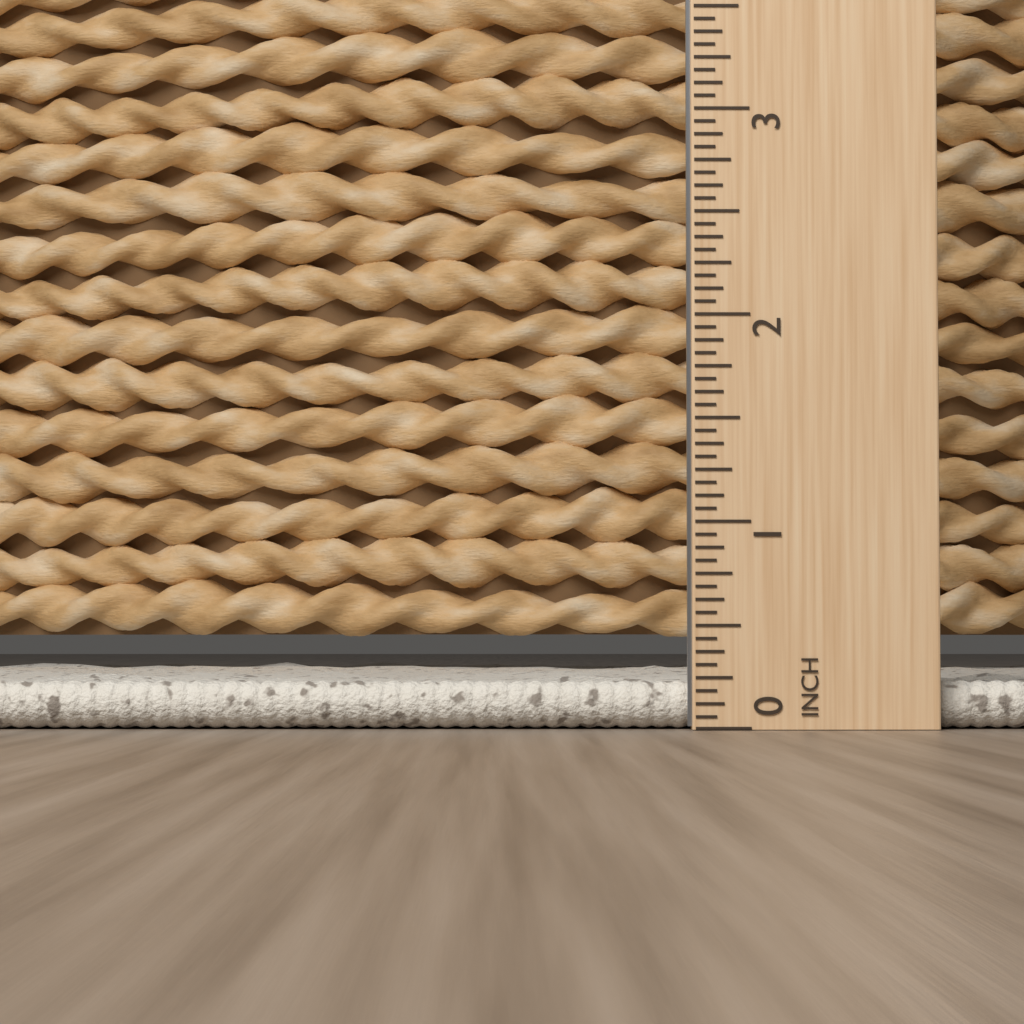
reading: 0.2500 inch
